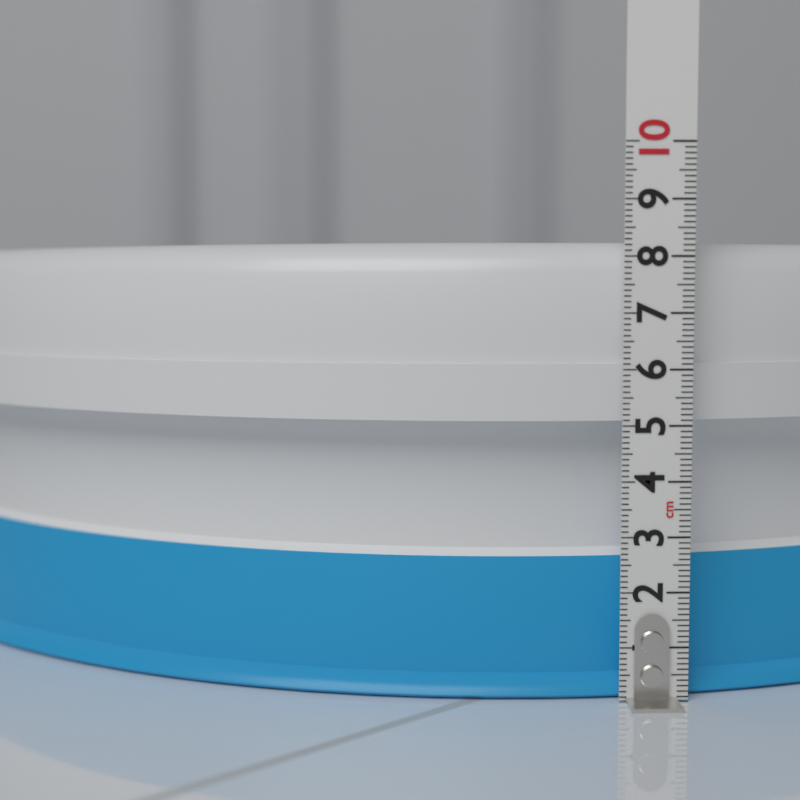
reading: 8.3 cm
